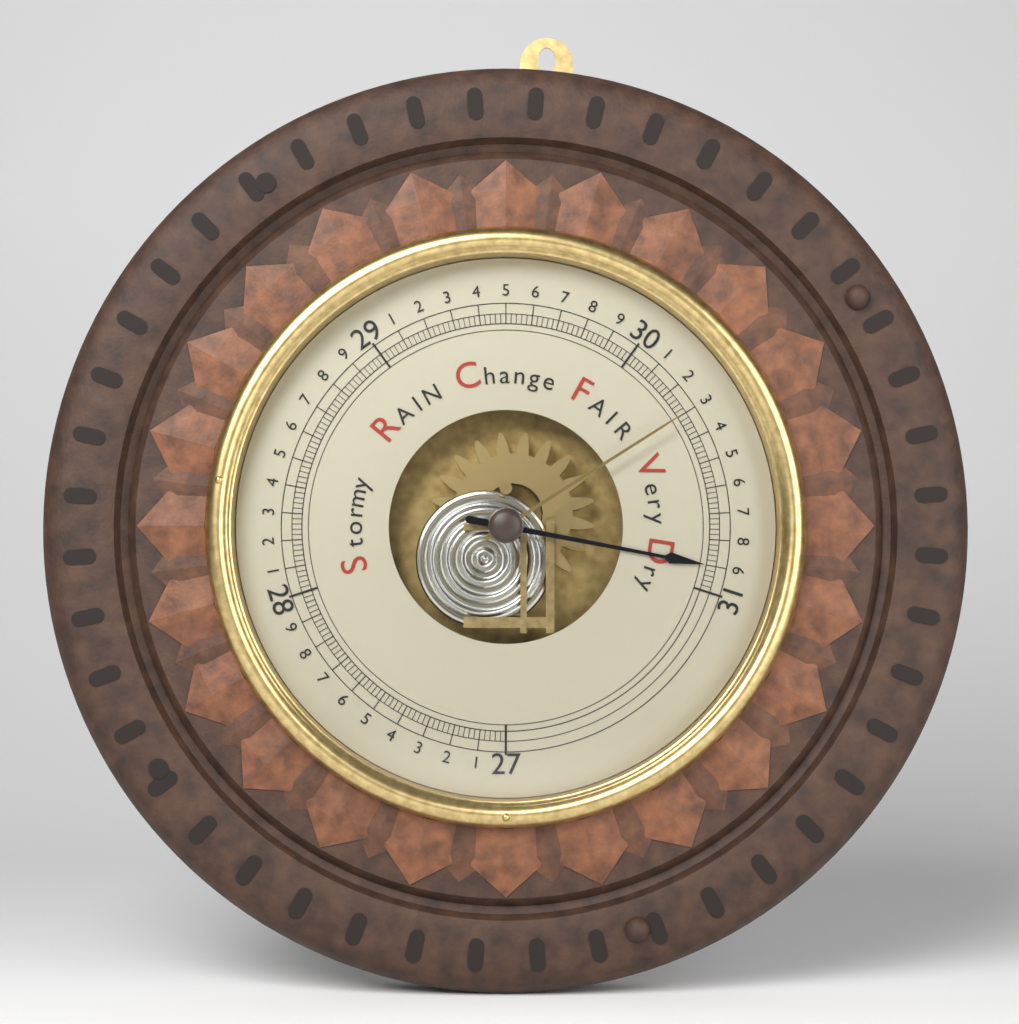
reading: 30.90 inHg
